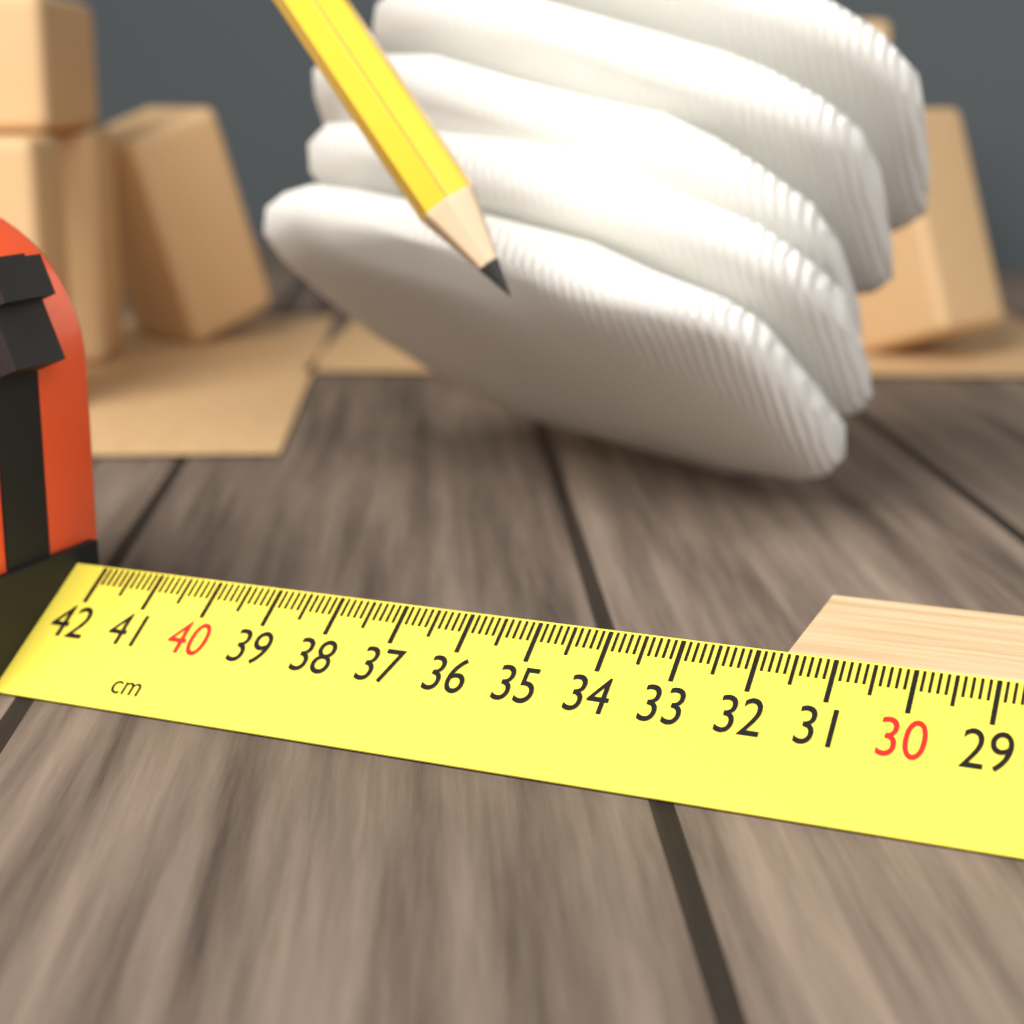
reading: 31.7 cm
